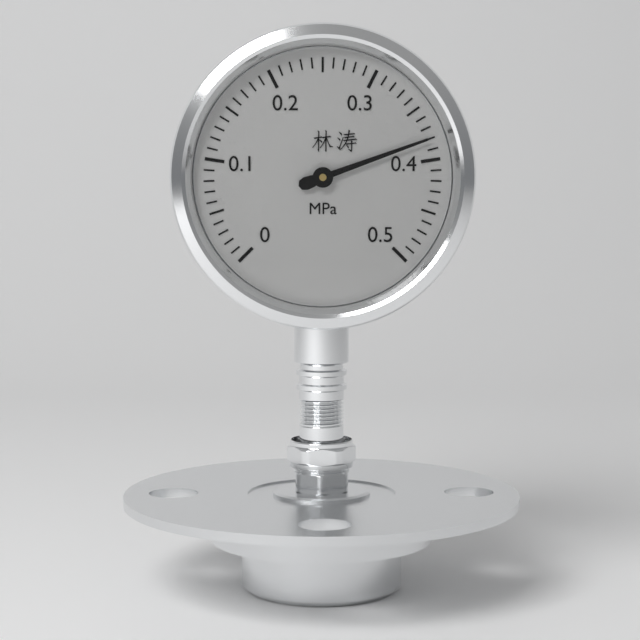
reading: 0.38 MPa
